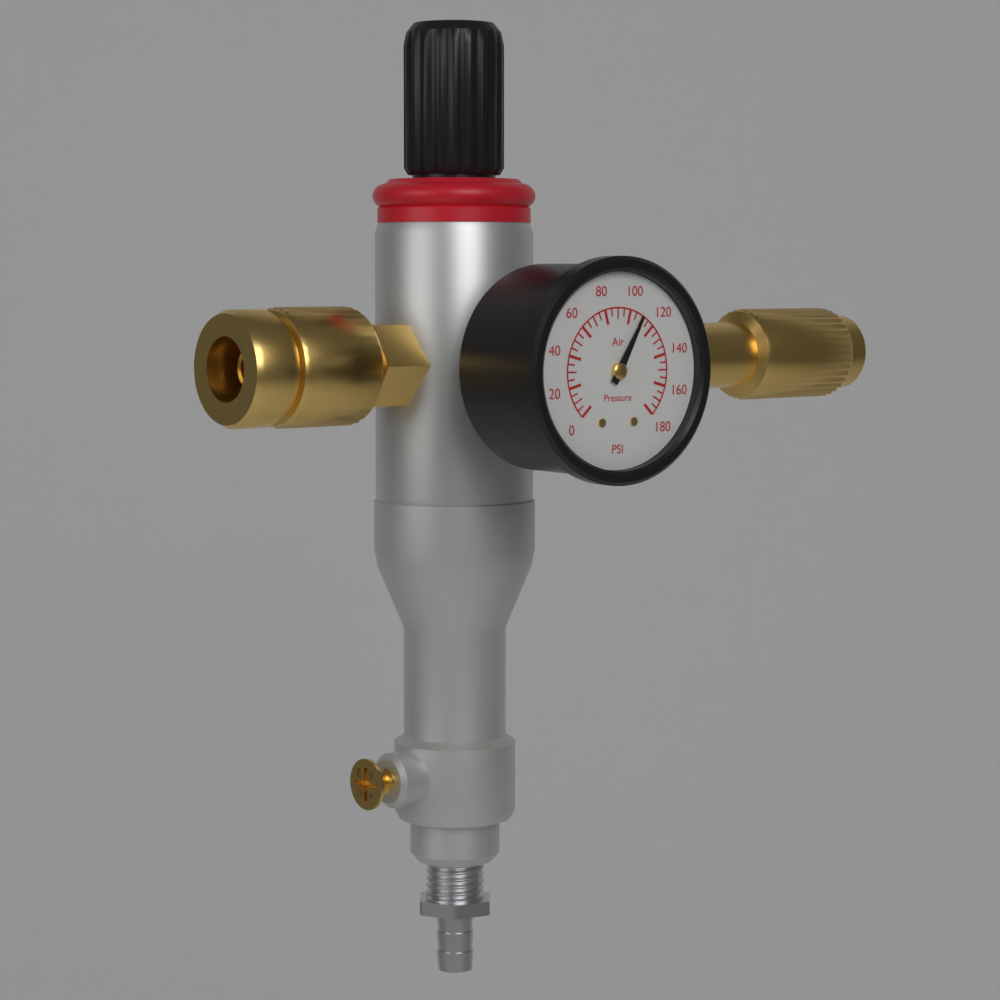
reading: 110 psi
